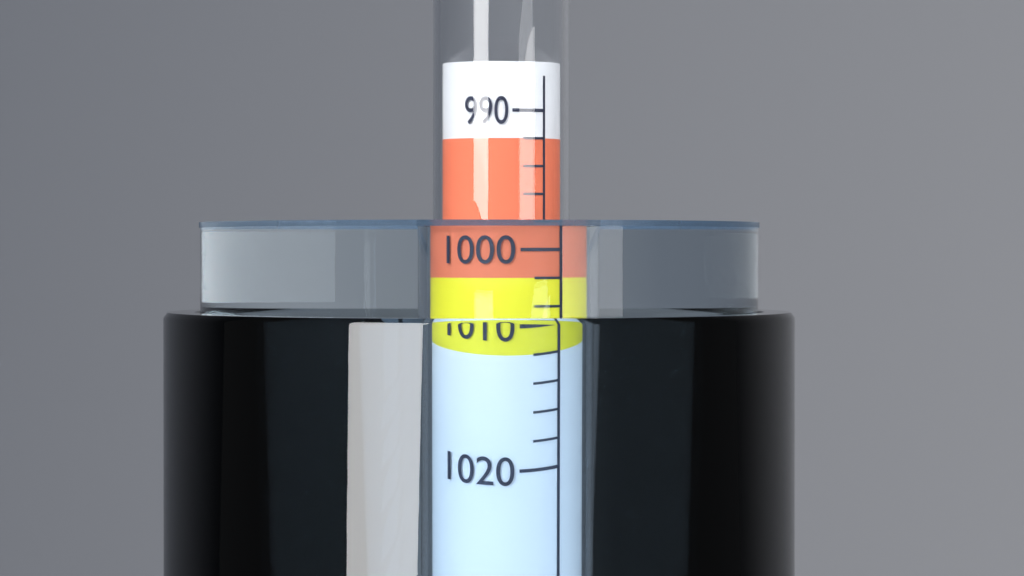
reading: 998 (no unit)
